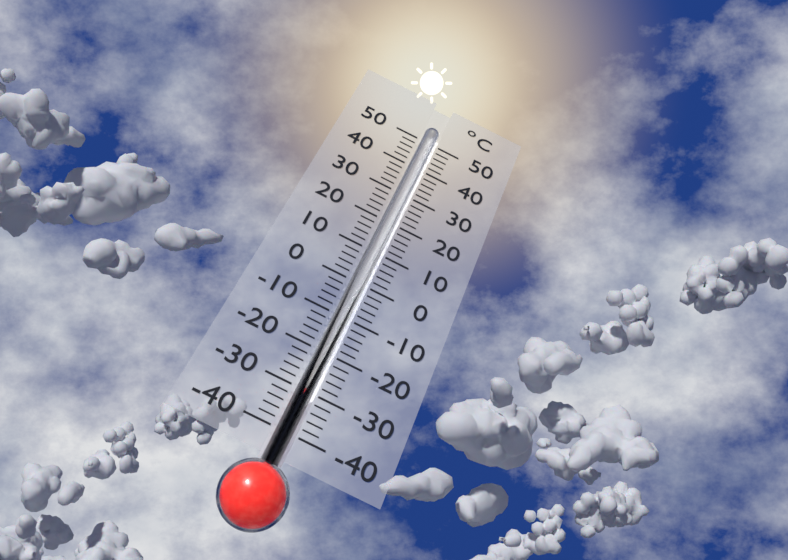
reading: -30 °C
